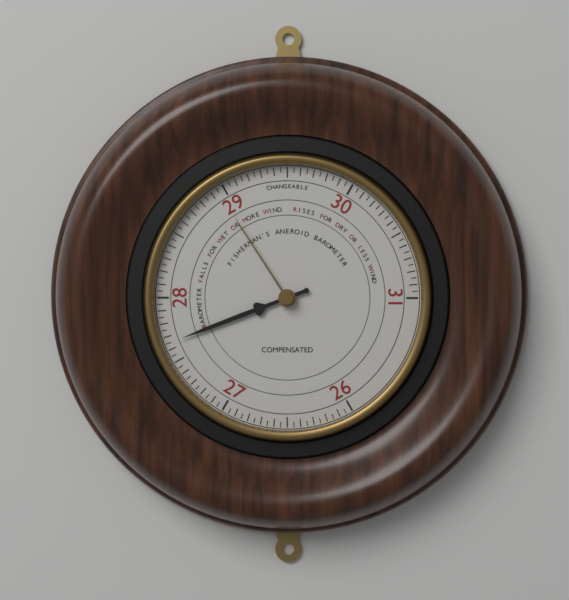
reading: 27.65 (no unit)
